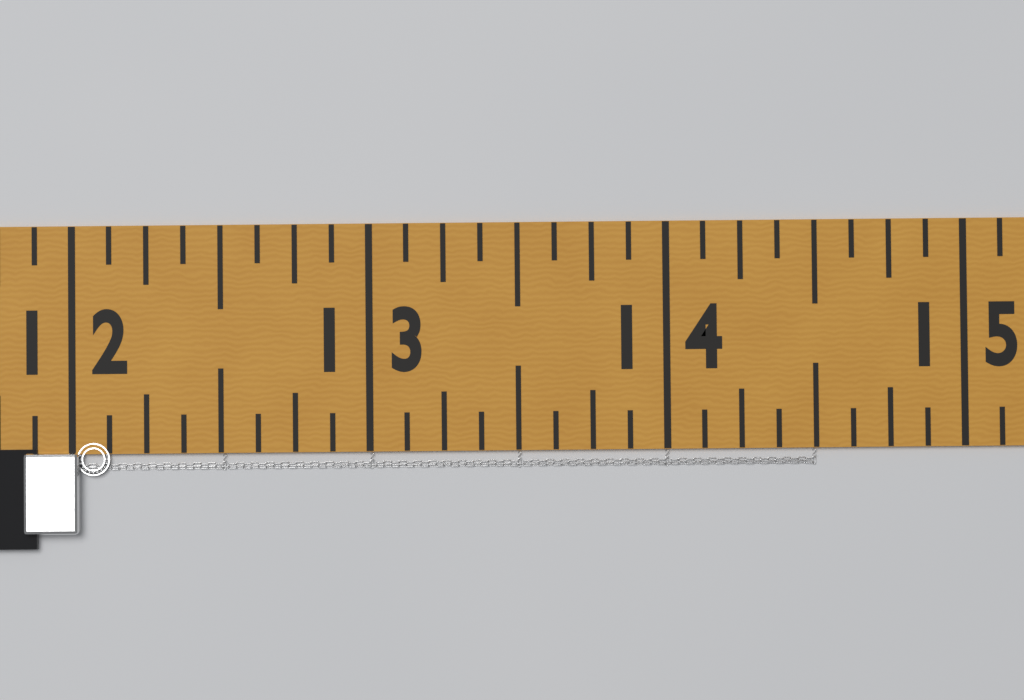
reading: 14.500 in
